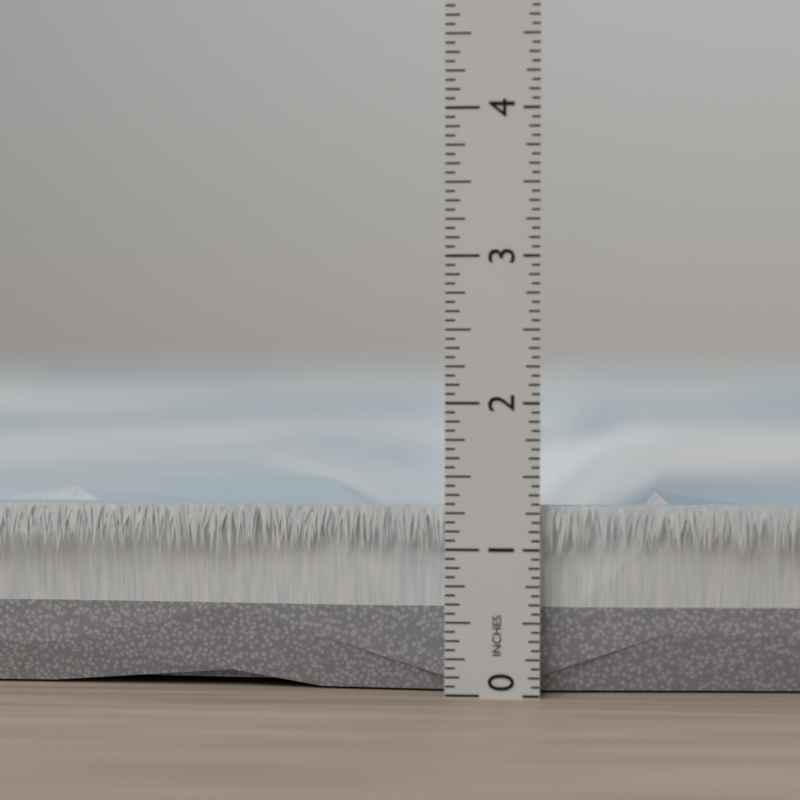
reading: 1.3125 in
